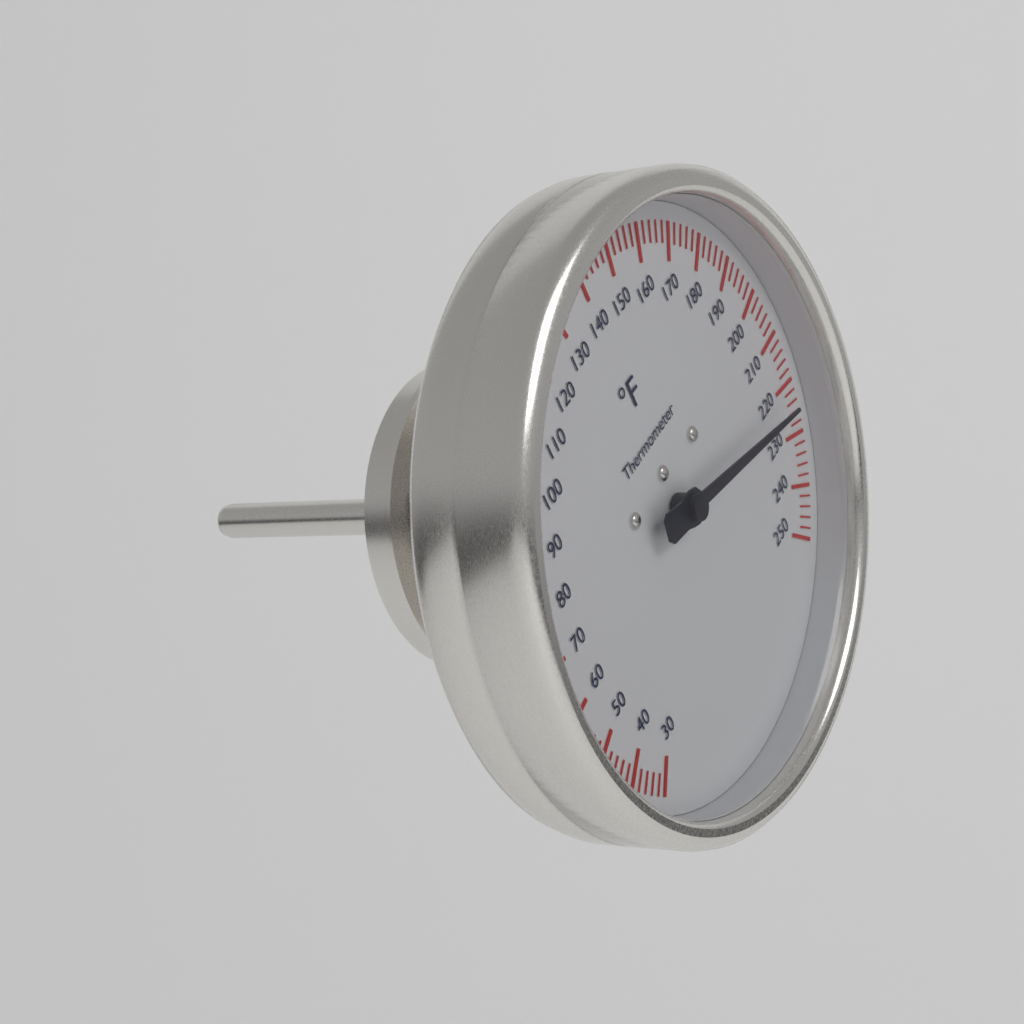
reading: 224 °F
